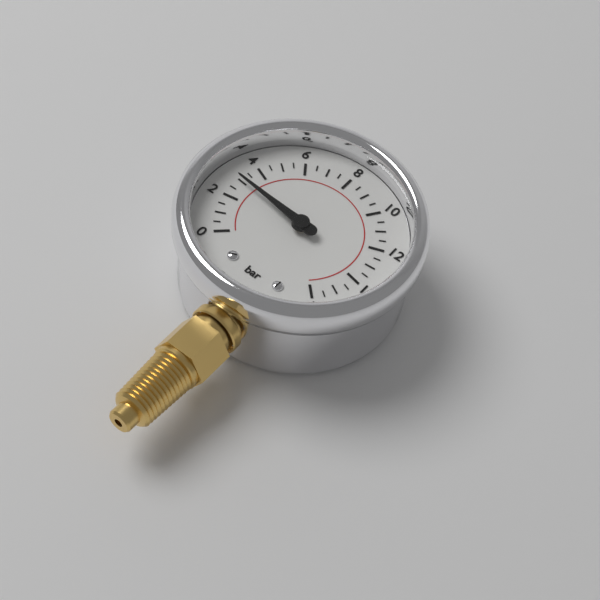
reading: 3.0 bar
